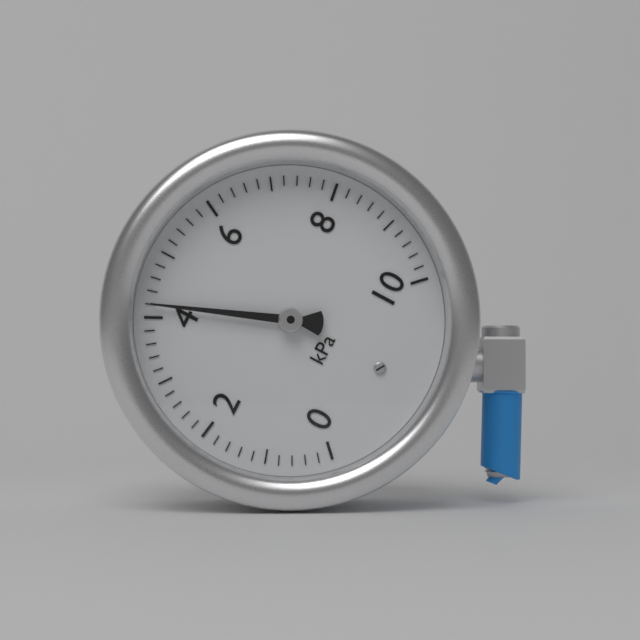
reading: 4.2 kPa
